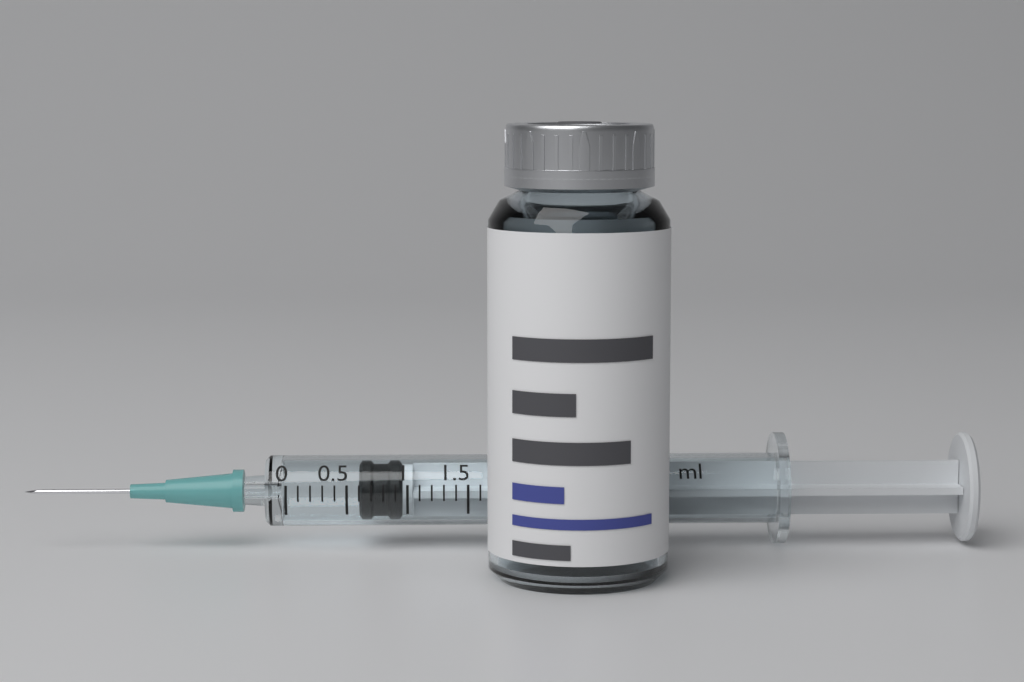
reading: 0.6 ml
